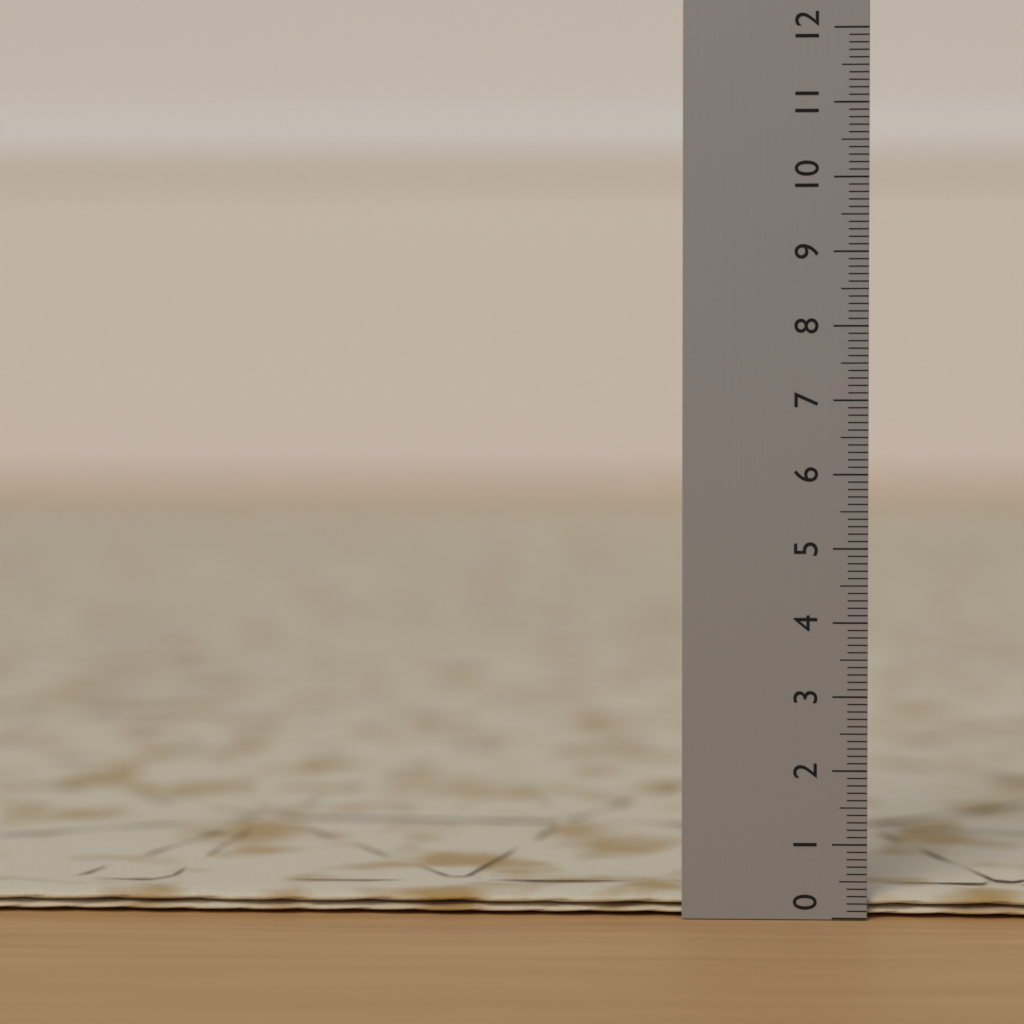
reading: 0.3 (no unit)
